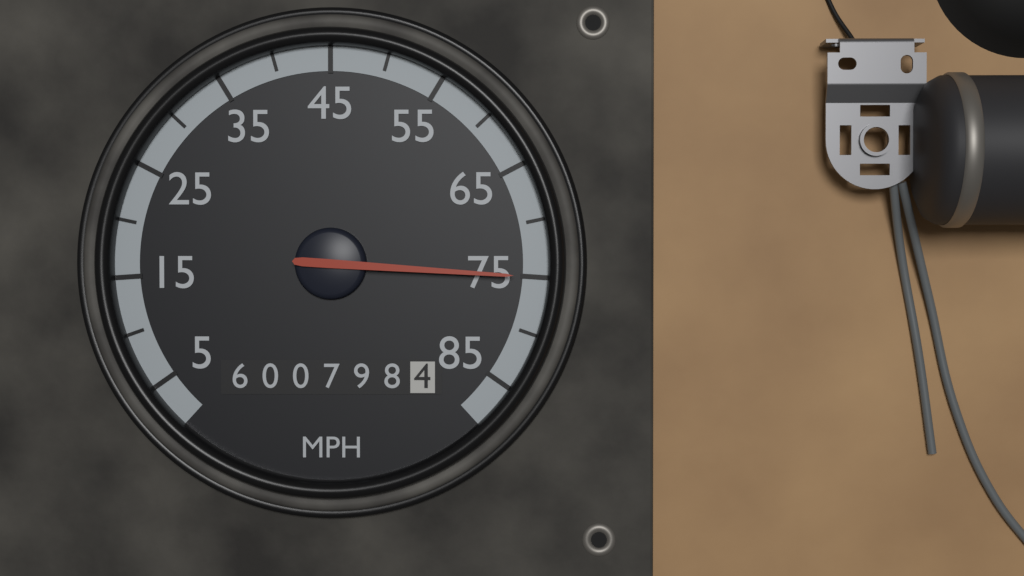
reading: 75 MPH
